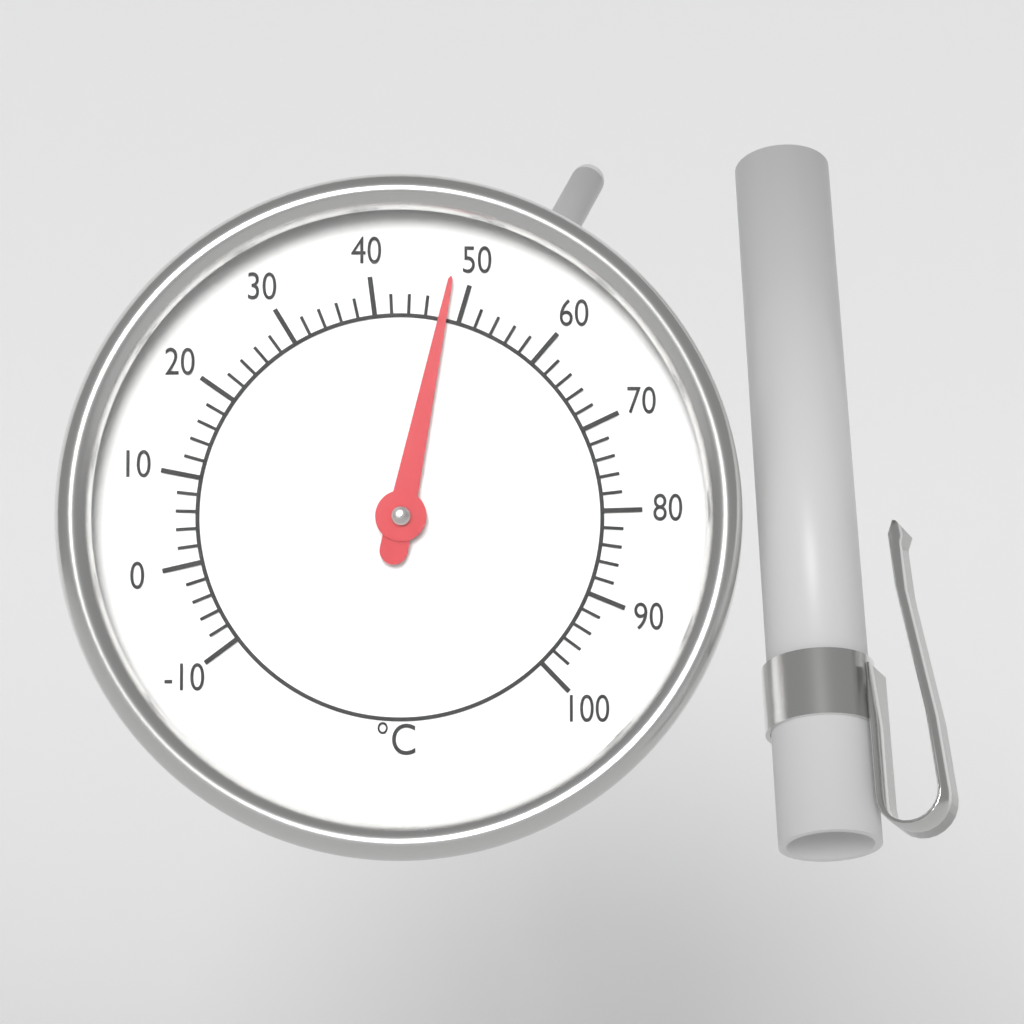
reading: 48 °C
